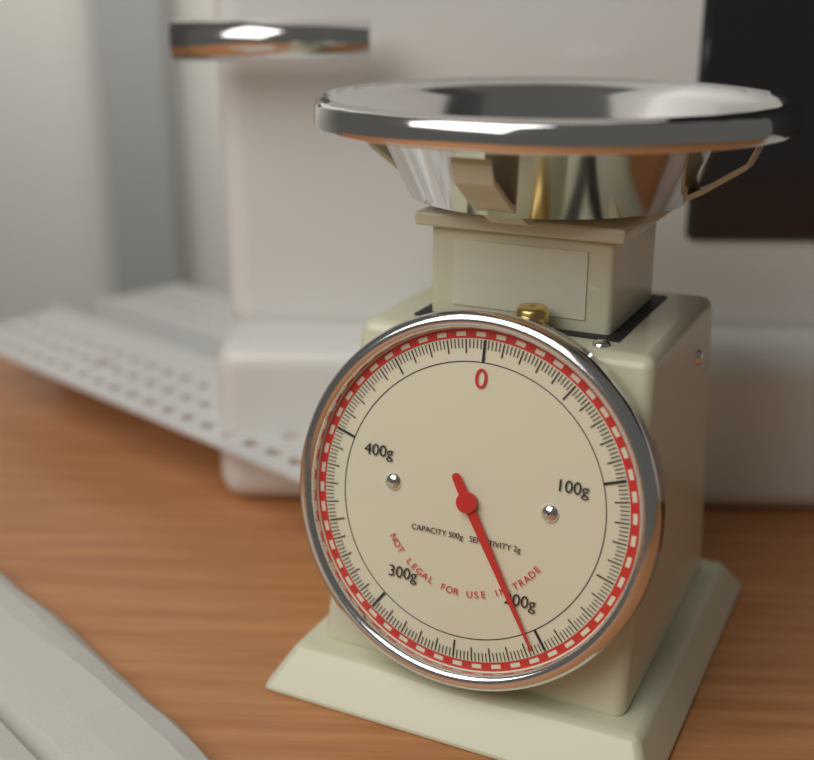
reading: 206 g
